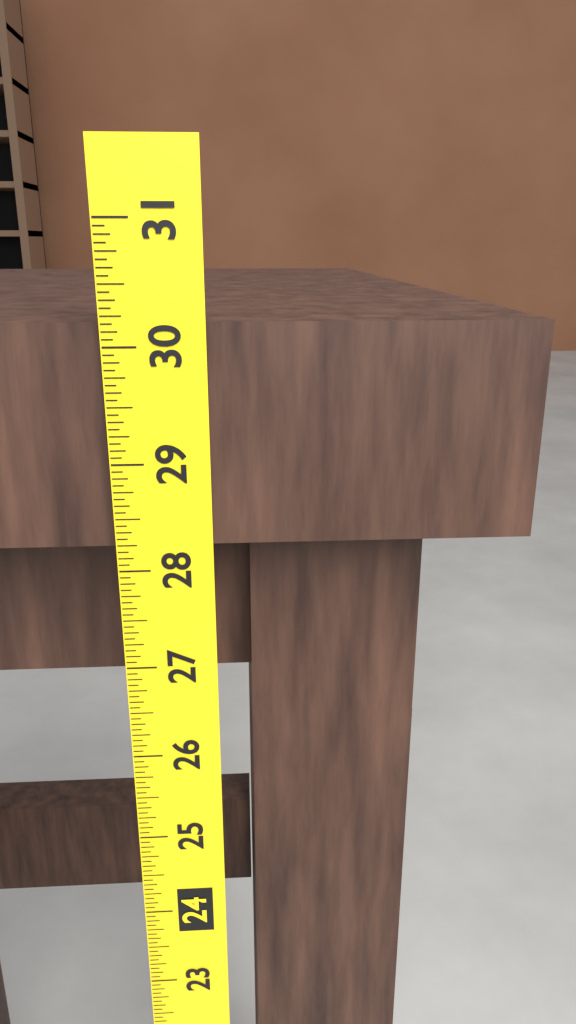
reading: 30.1875 (no unit)
